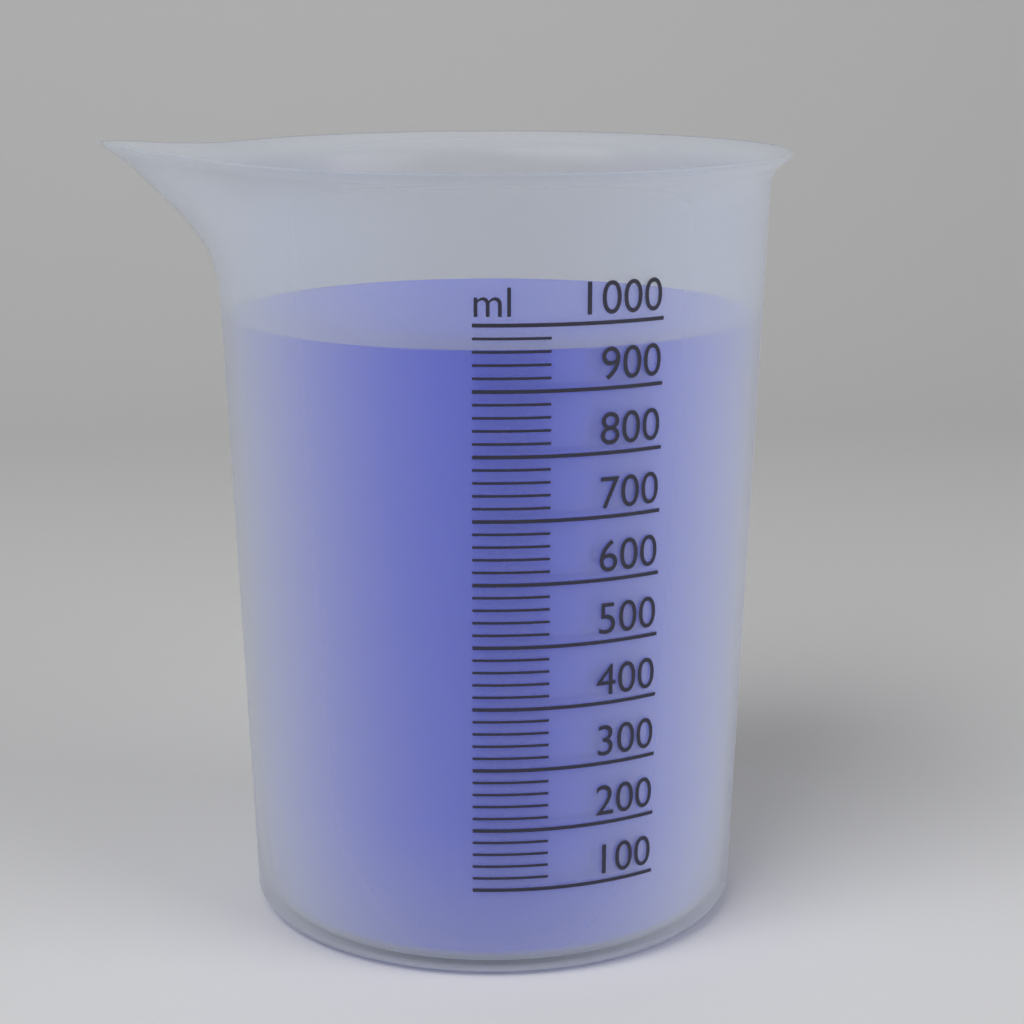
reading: 960 ml
